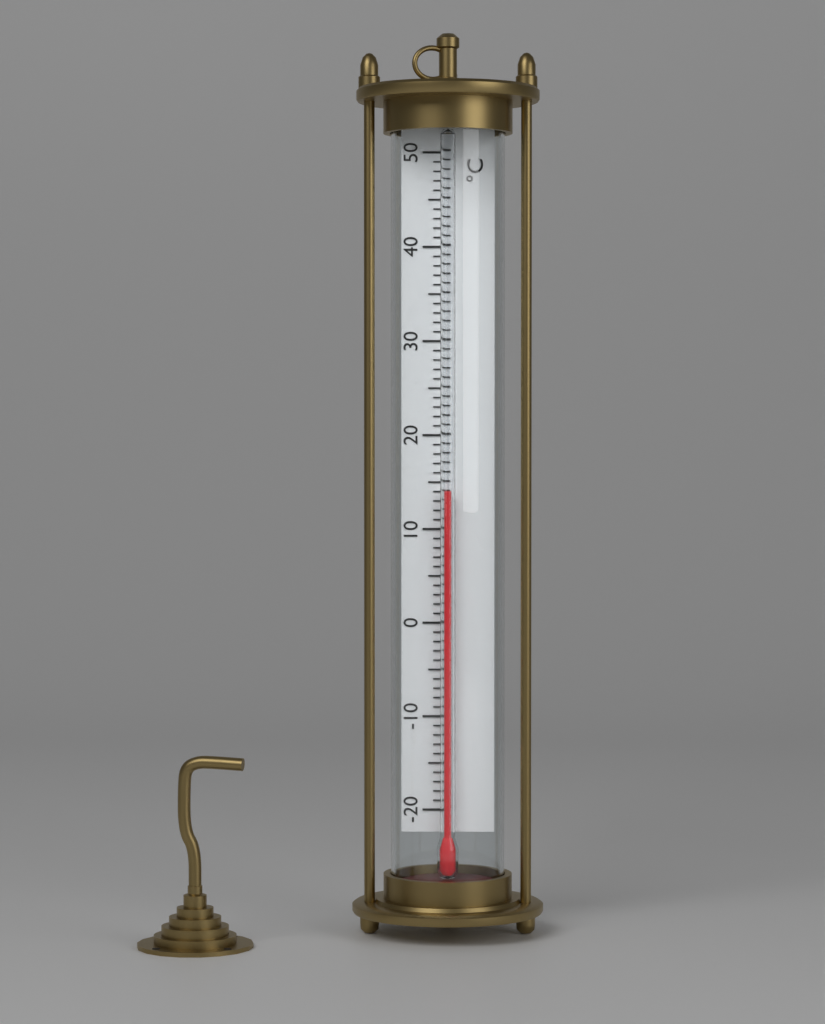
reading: 14 °C
